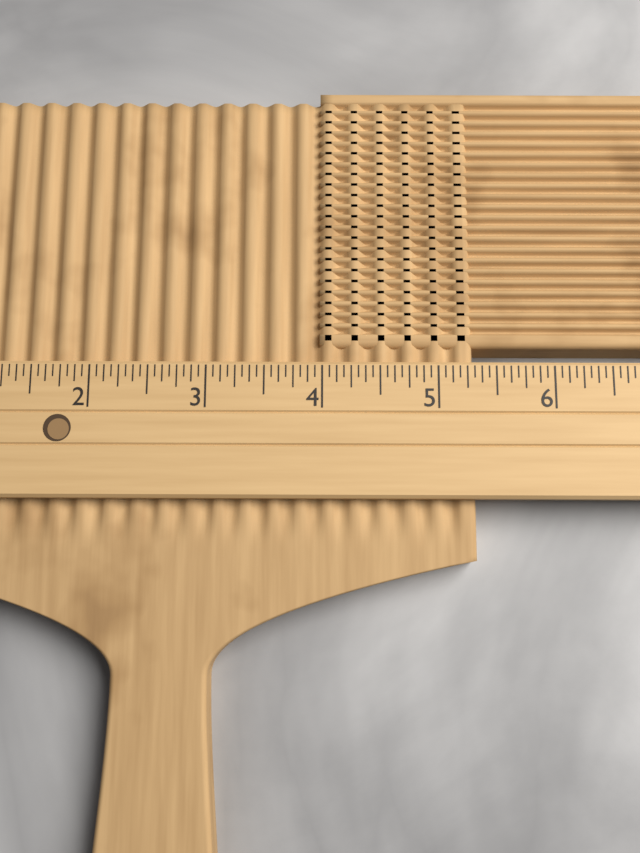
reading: 5.3125 (no unit)
